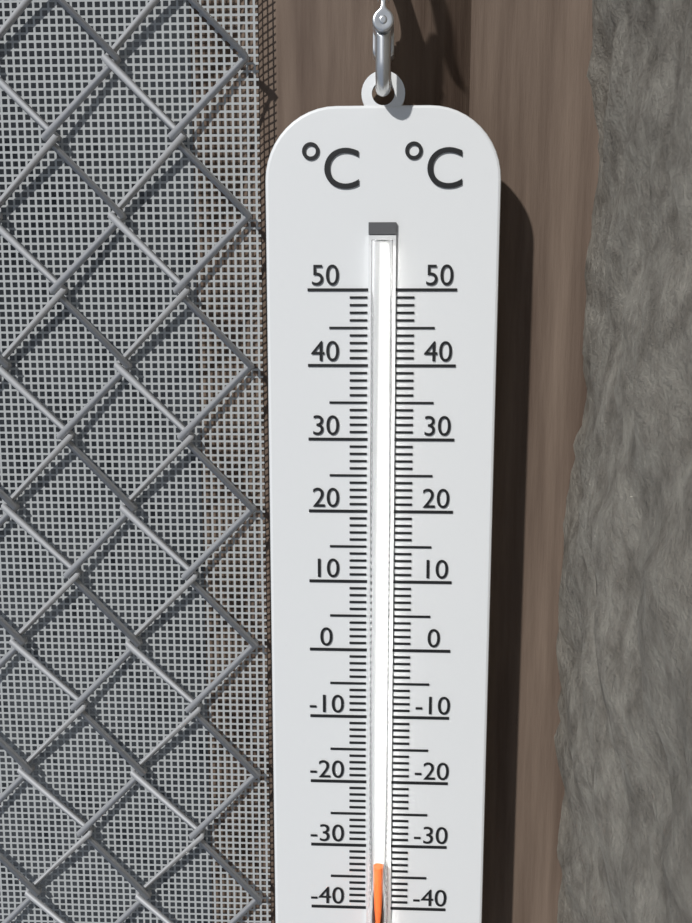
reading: -32 °C
